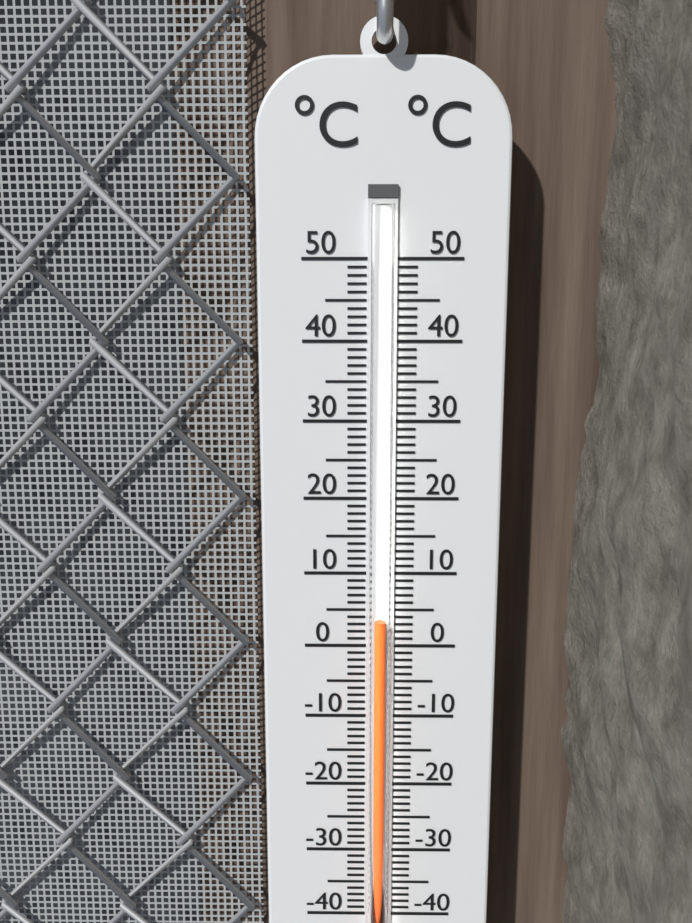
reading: 4 °C
